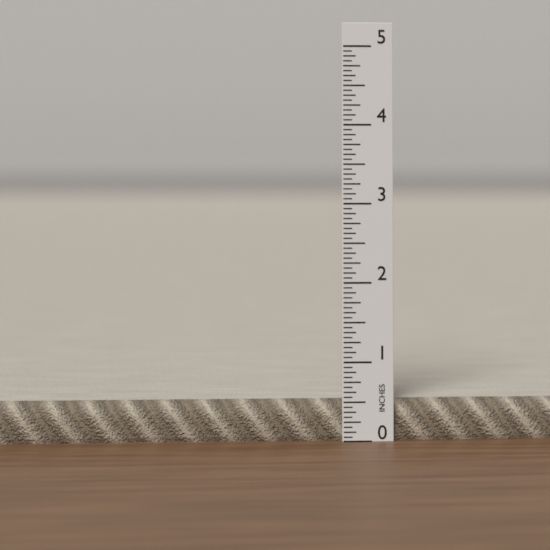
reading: 0.5000 in
